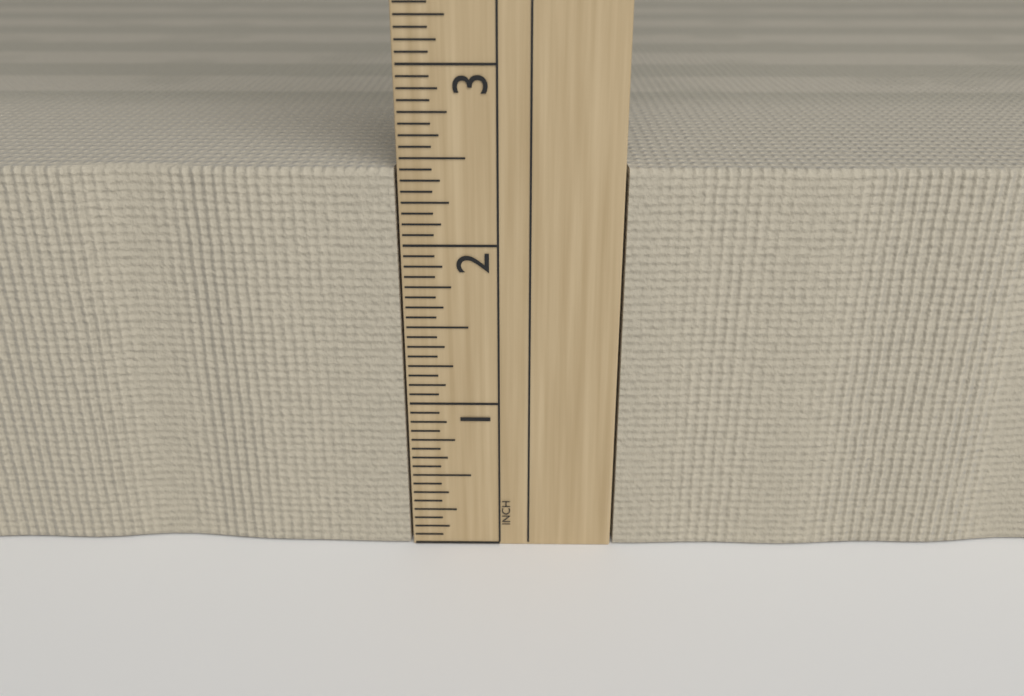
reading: 2.4375 in
